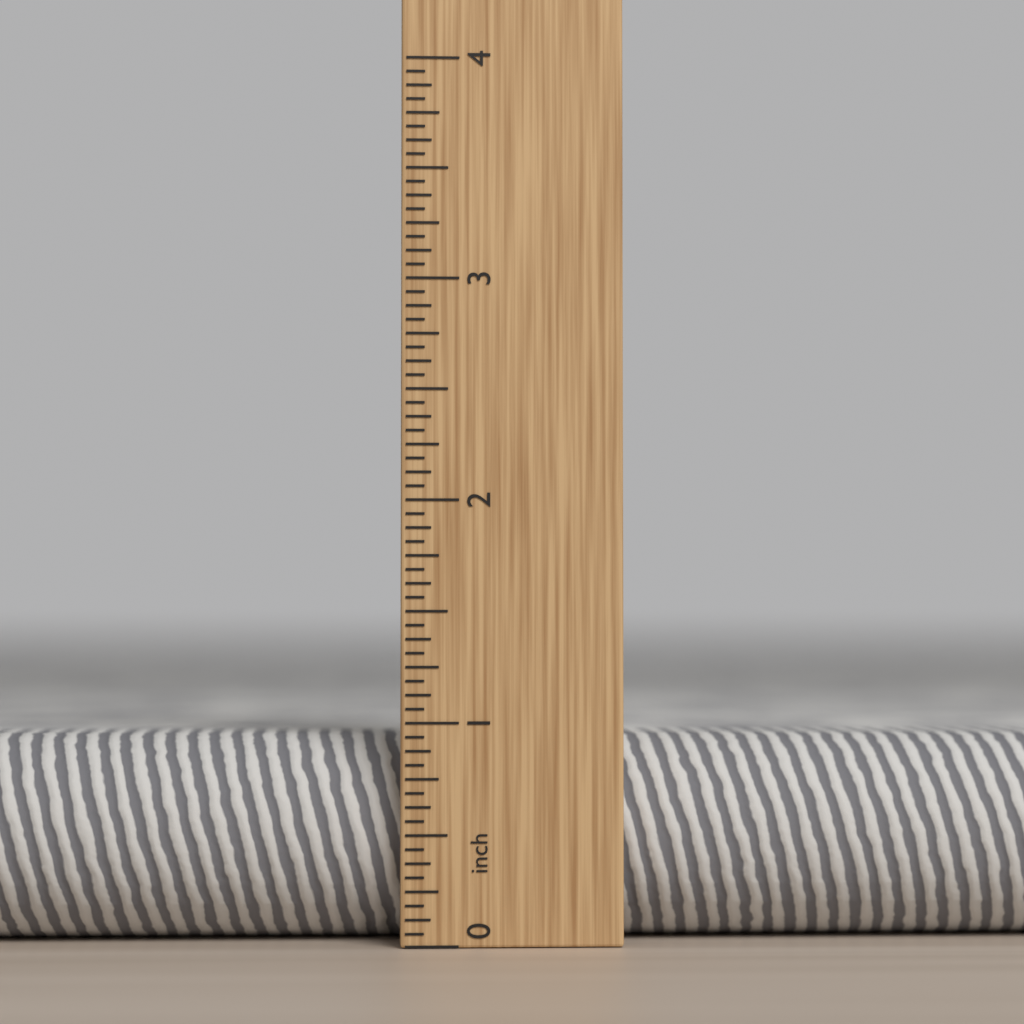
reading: 0.9375 in
